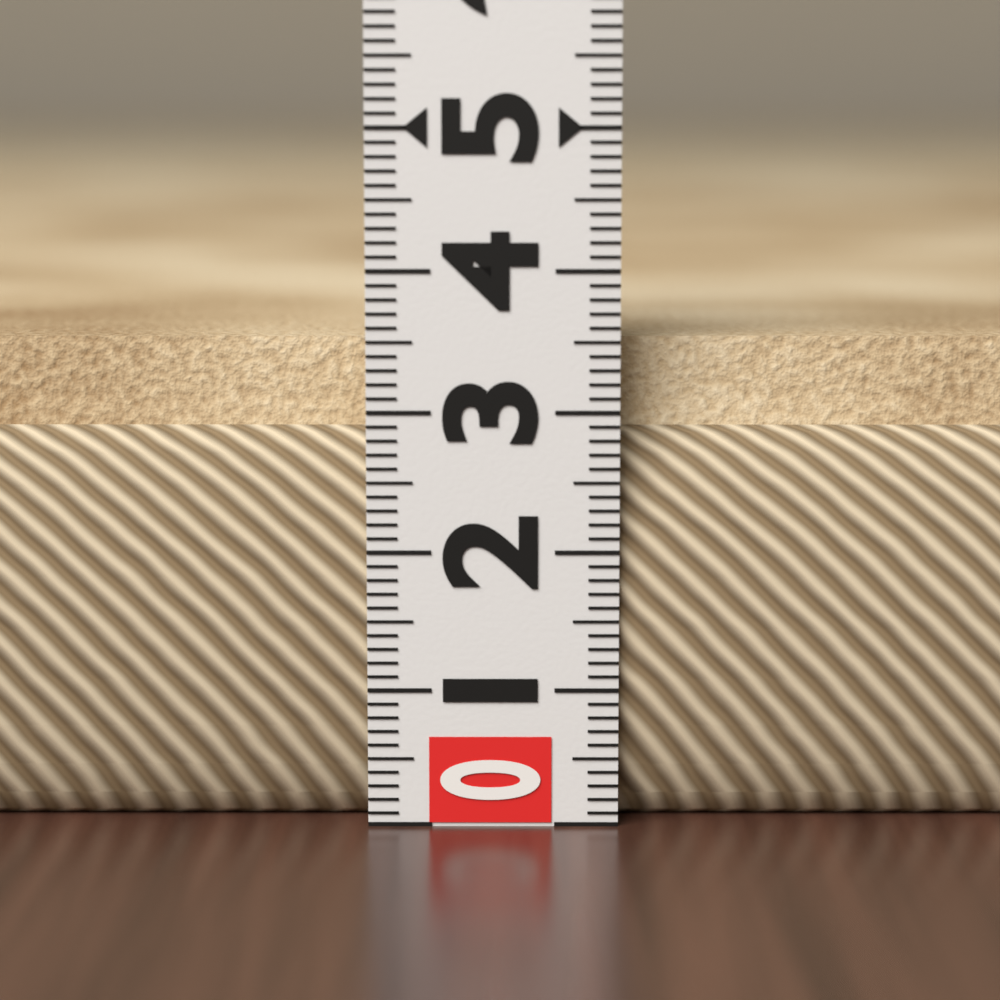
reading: 3.5 (no unit)
